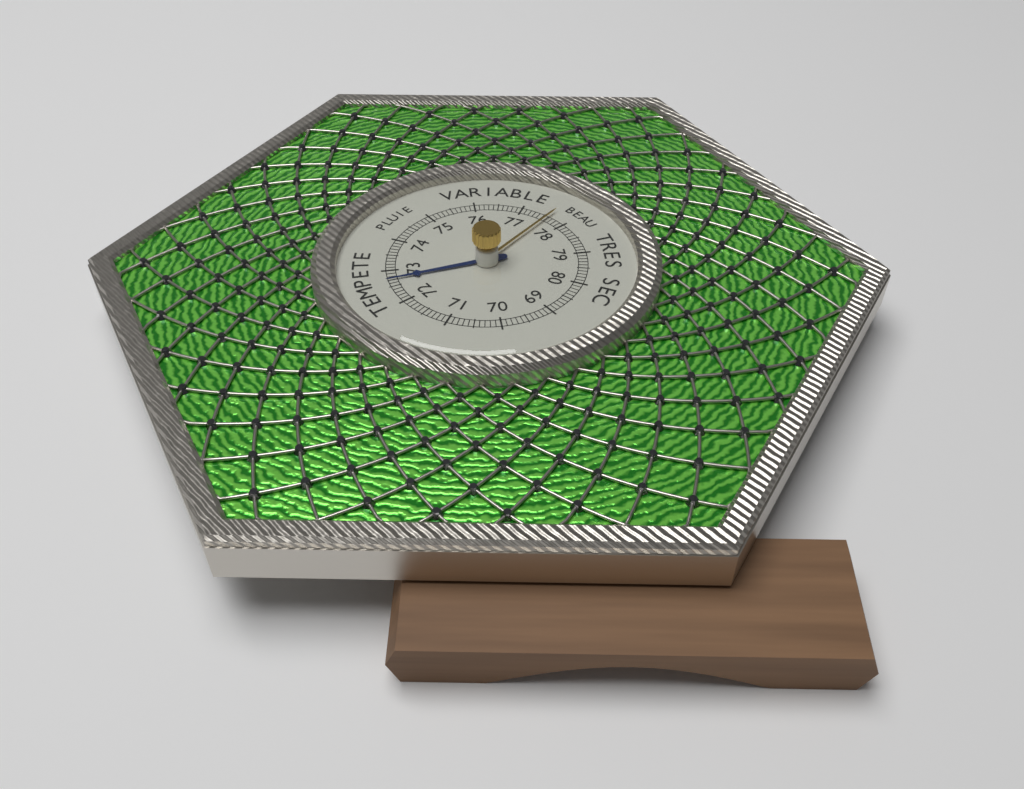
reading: 72.7 (no unit)
